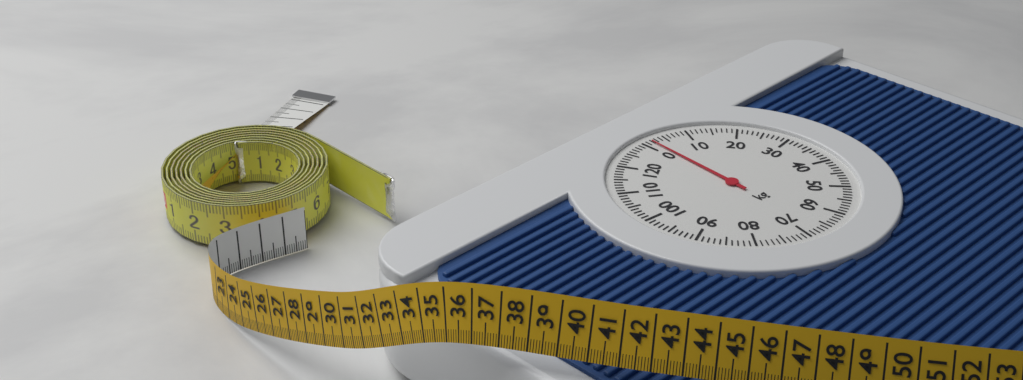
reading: 2 kg
